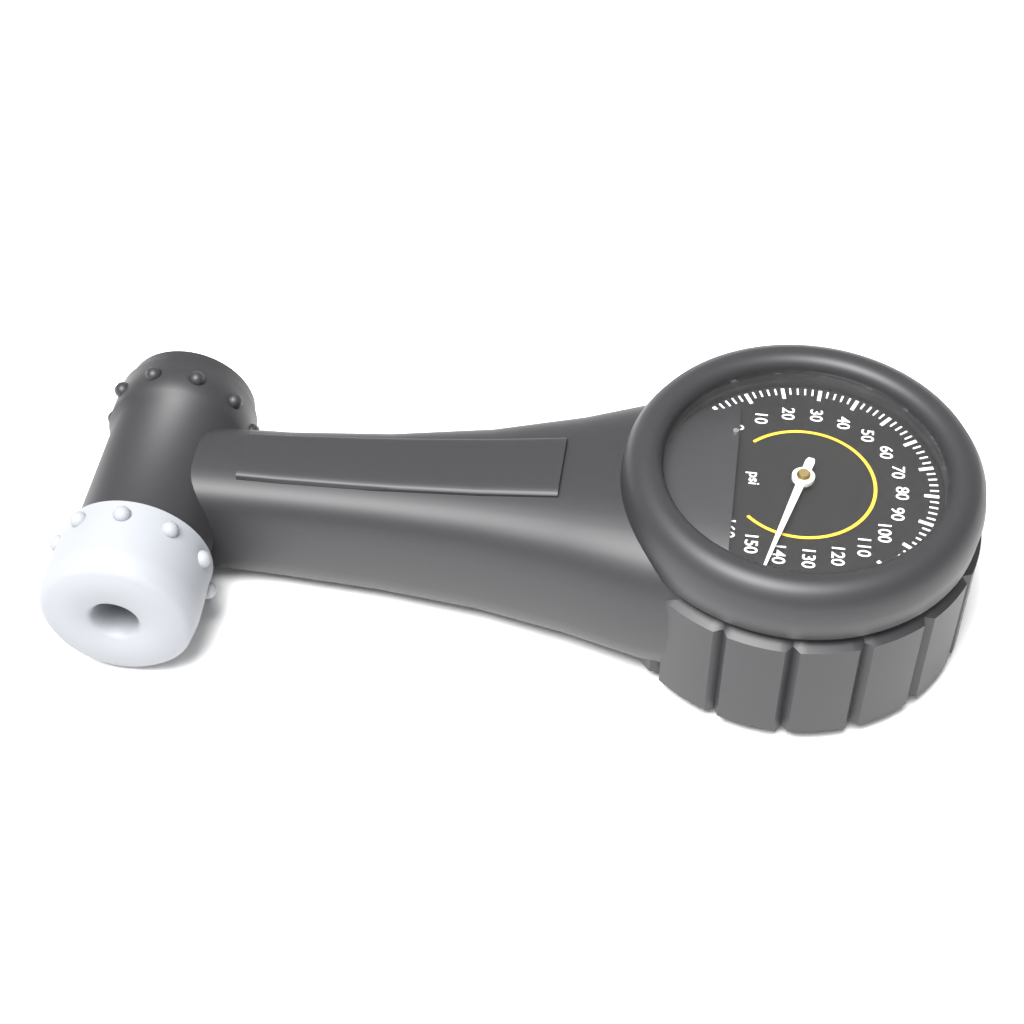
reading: 142 psi
